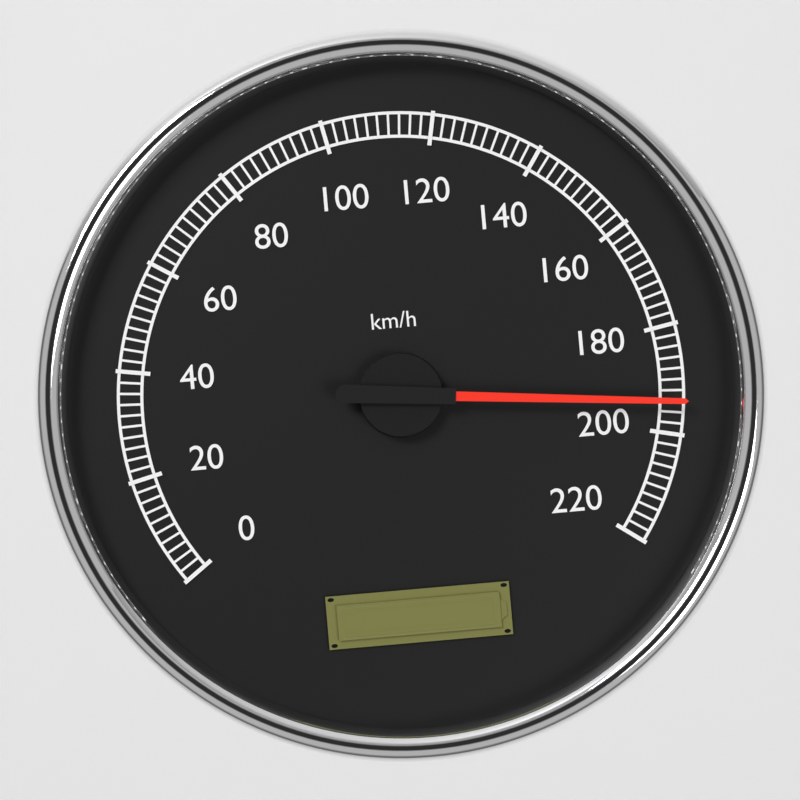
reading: 194 km/h
